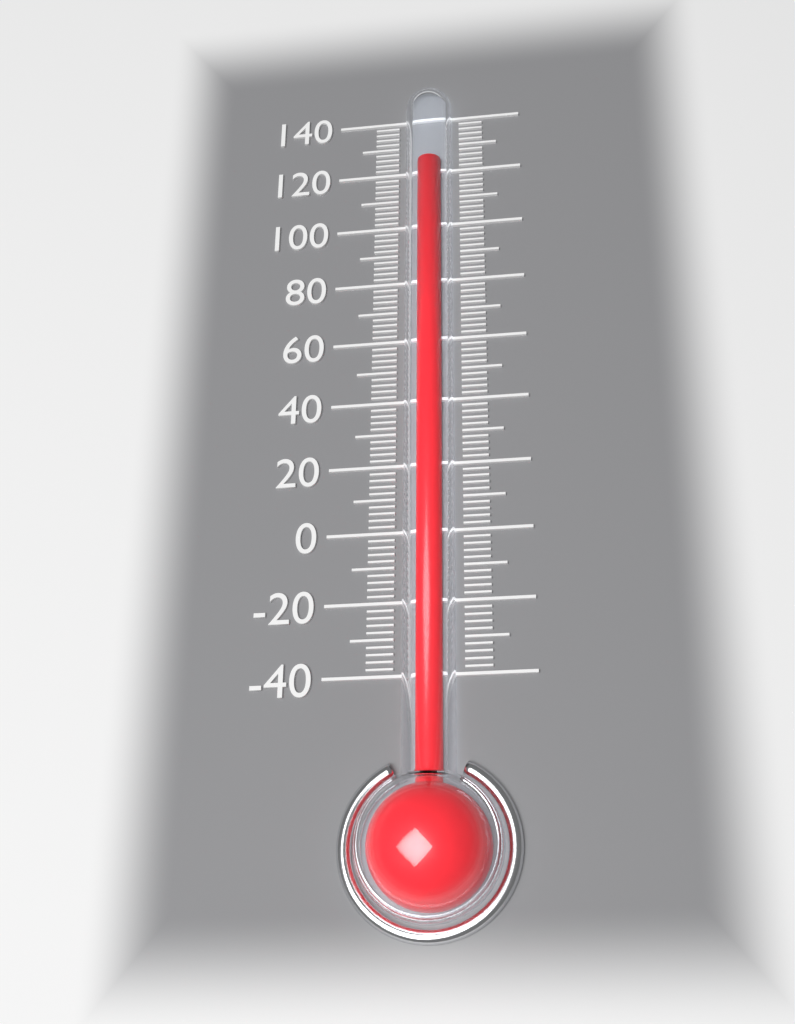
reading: 124 (no unit)
